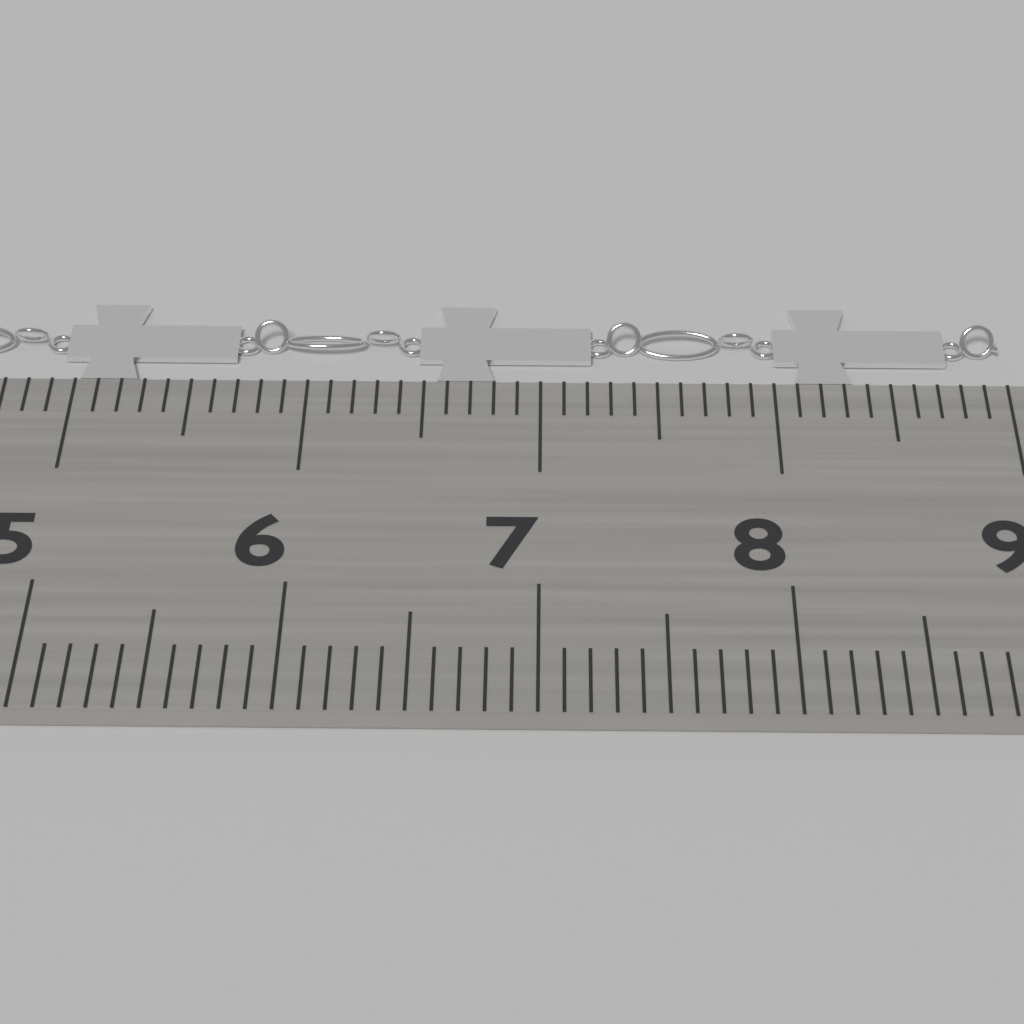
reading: 9.0 cm
